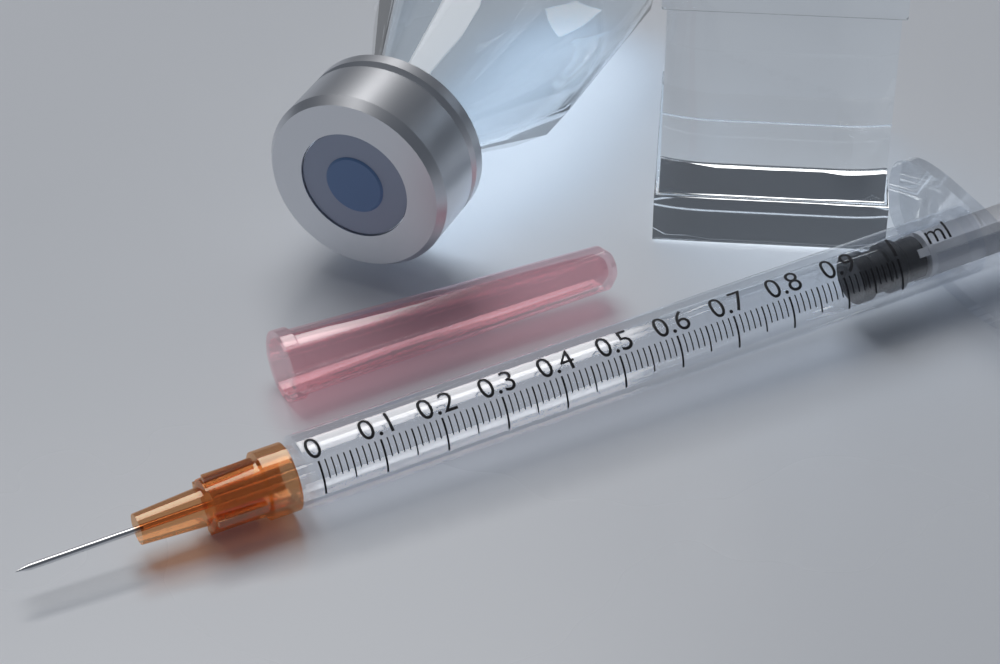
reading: 0.94 ml
